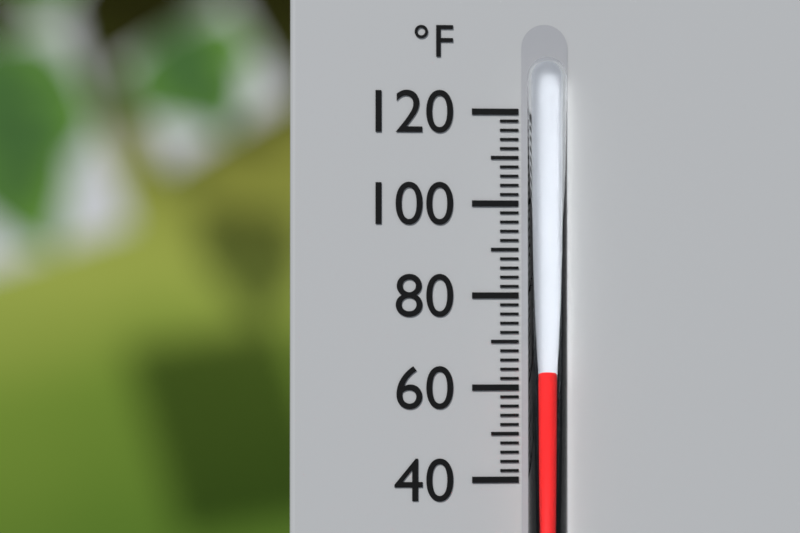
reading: 64 °F
